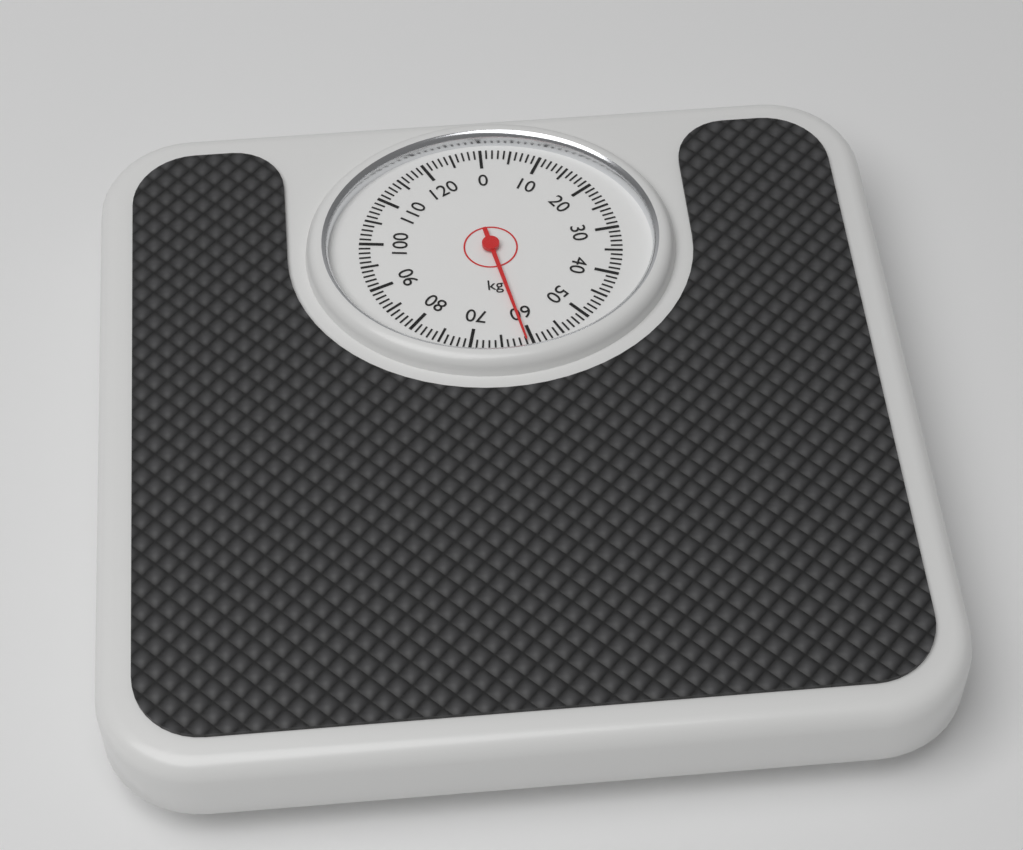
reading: 61 kg
